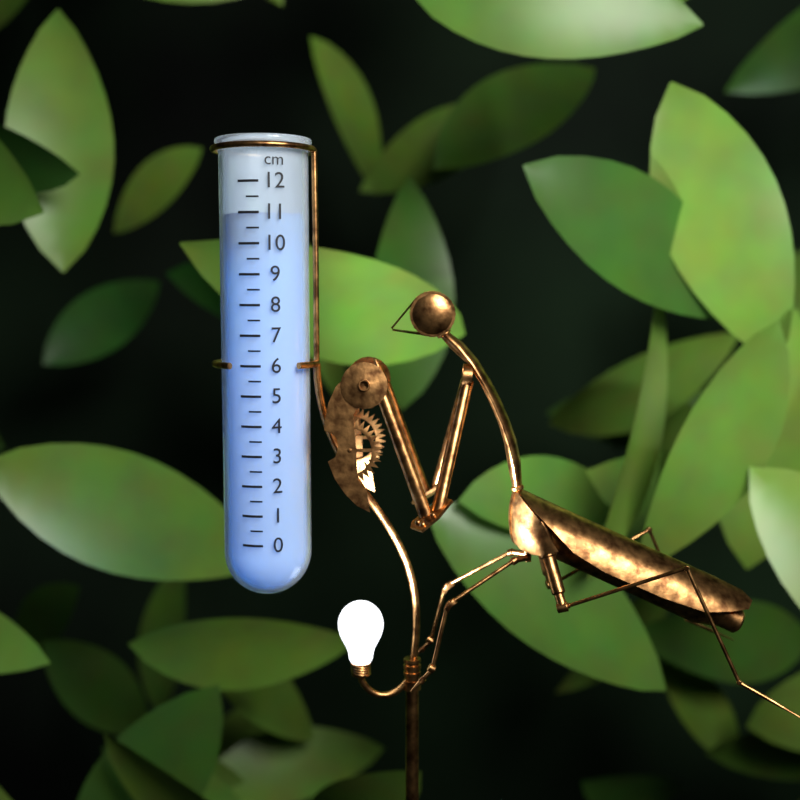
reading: 11.0 cm
